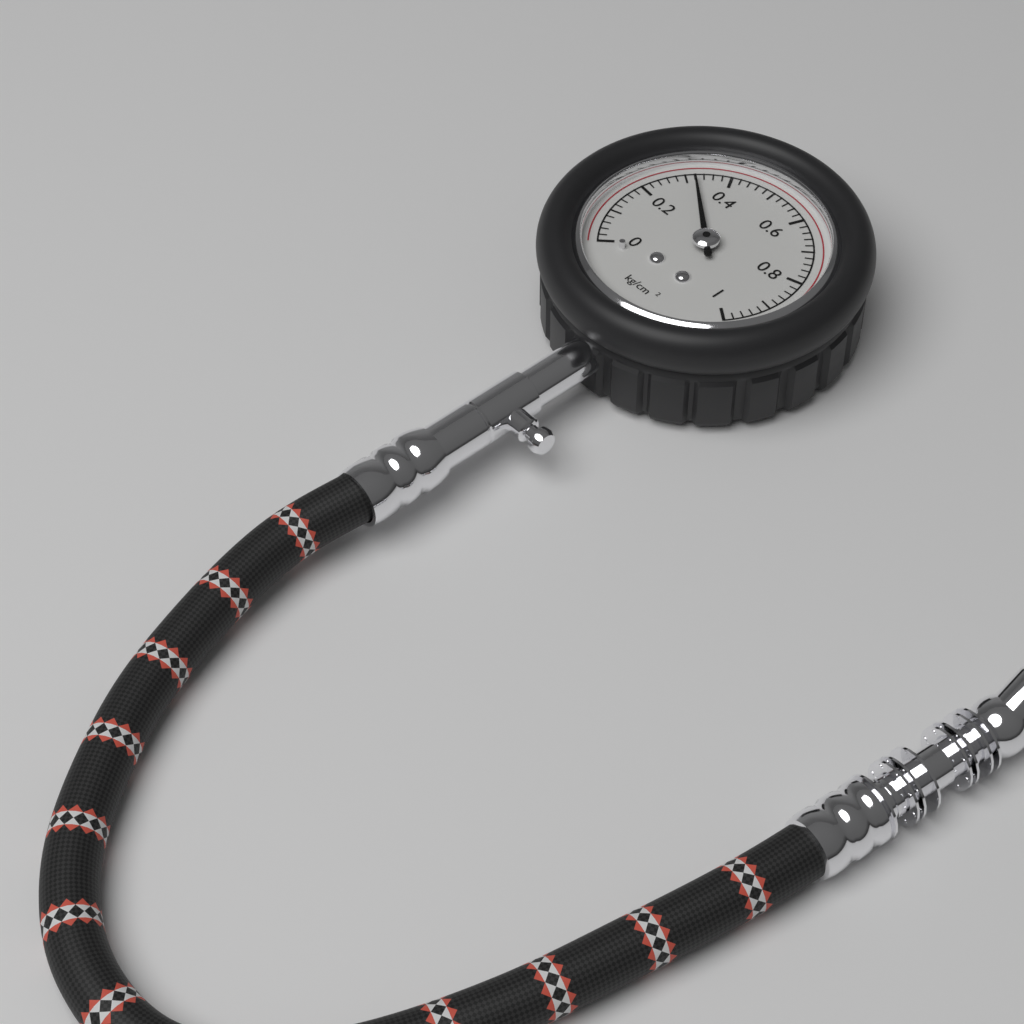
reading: 0.32 kg/cm²
